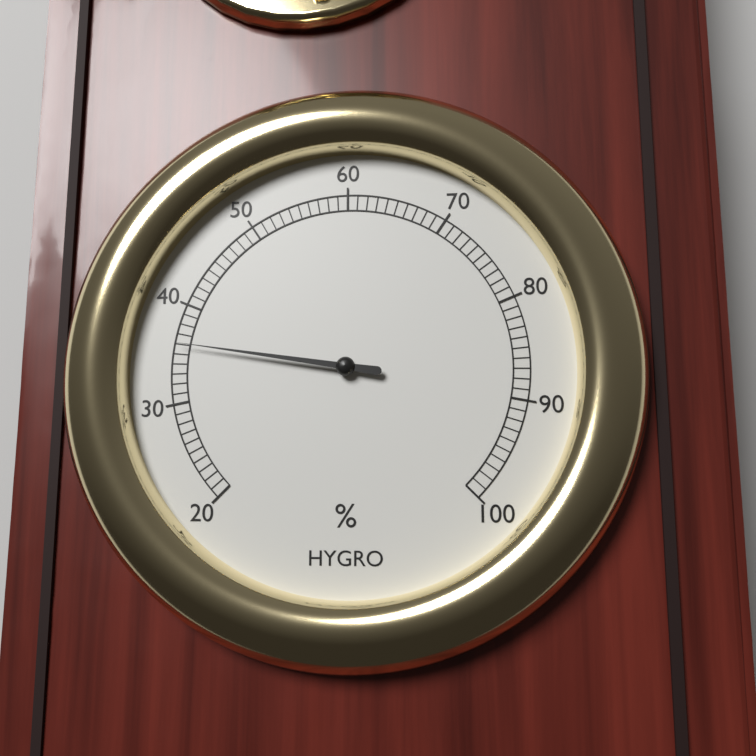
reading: 36 %
